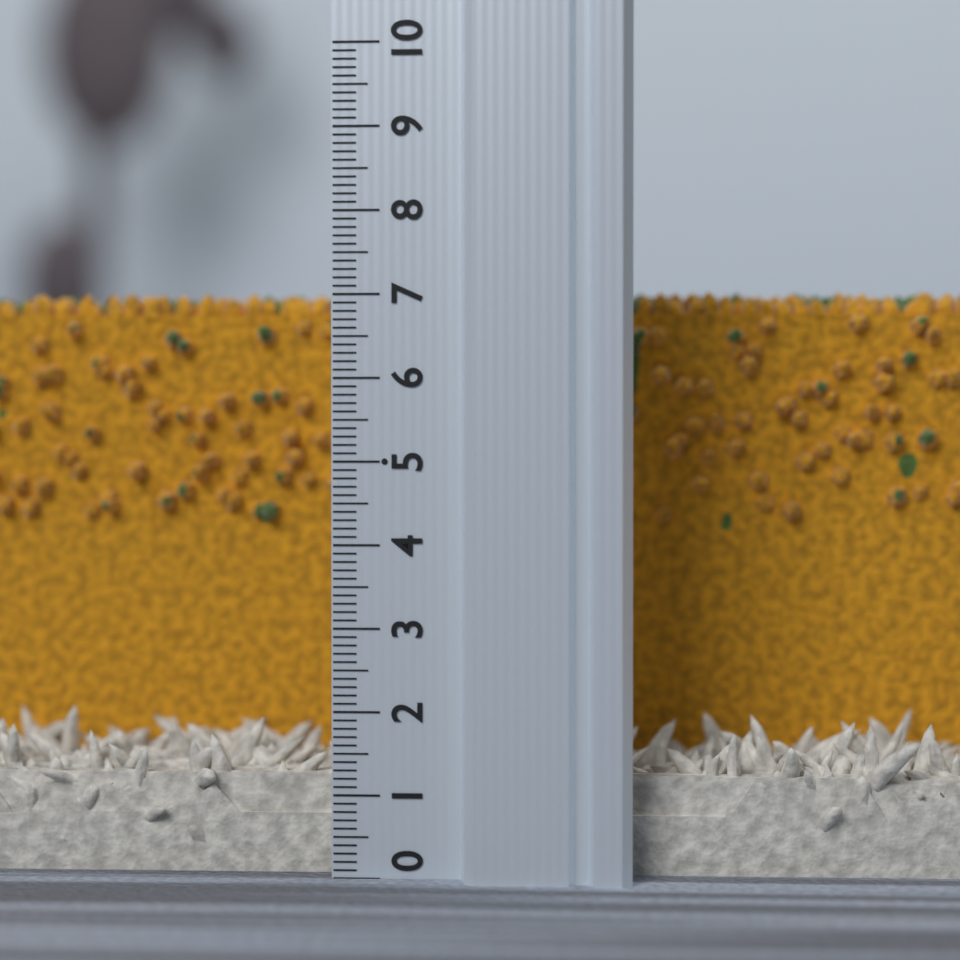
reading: 7.2 (no unit)
